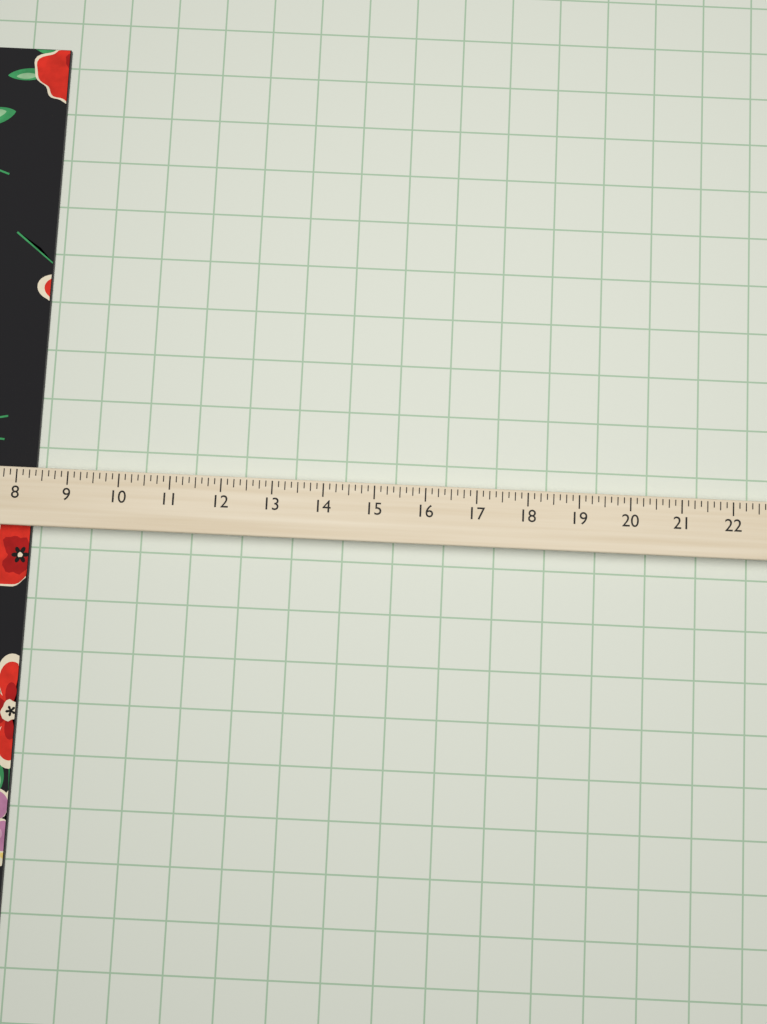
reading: 8.250 (no unit)
